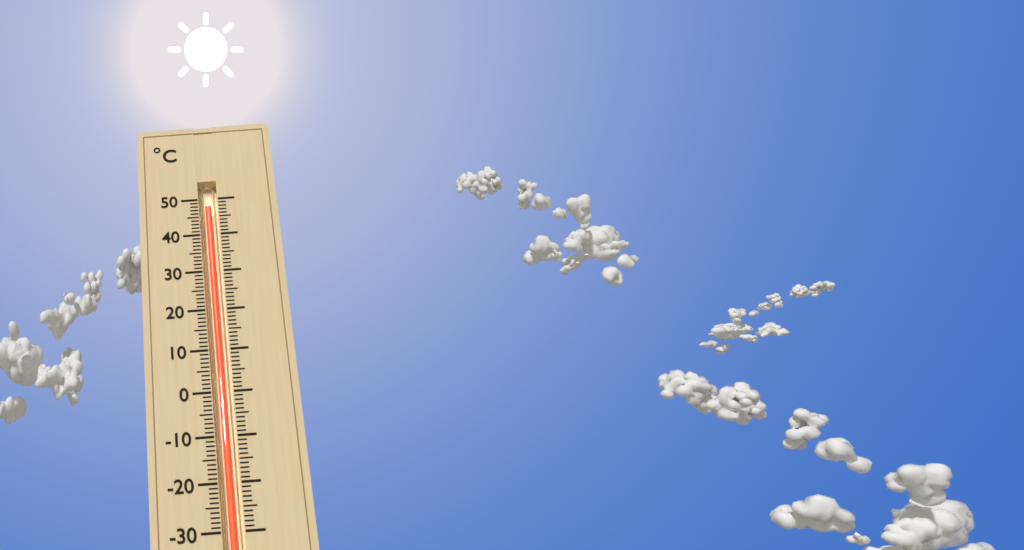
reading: 48 °C
